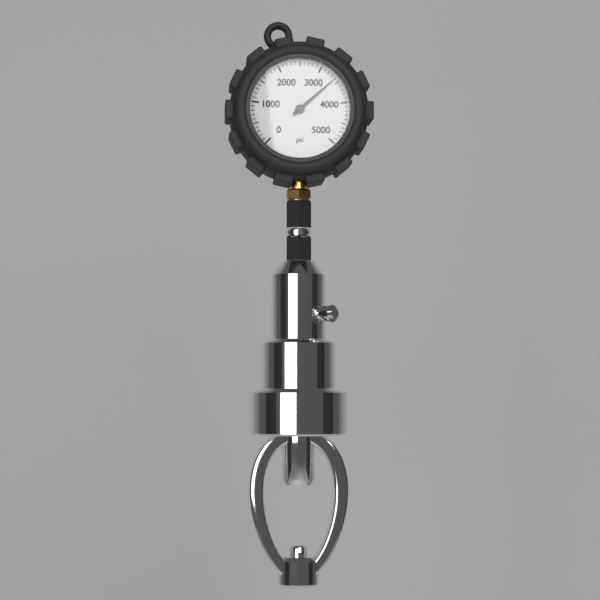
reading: 3400 psi
